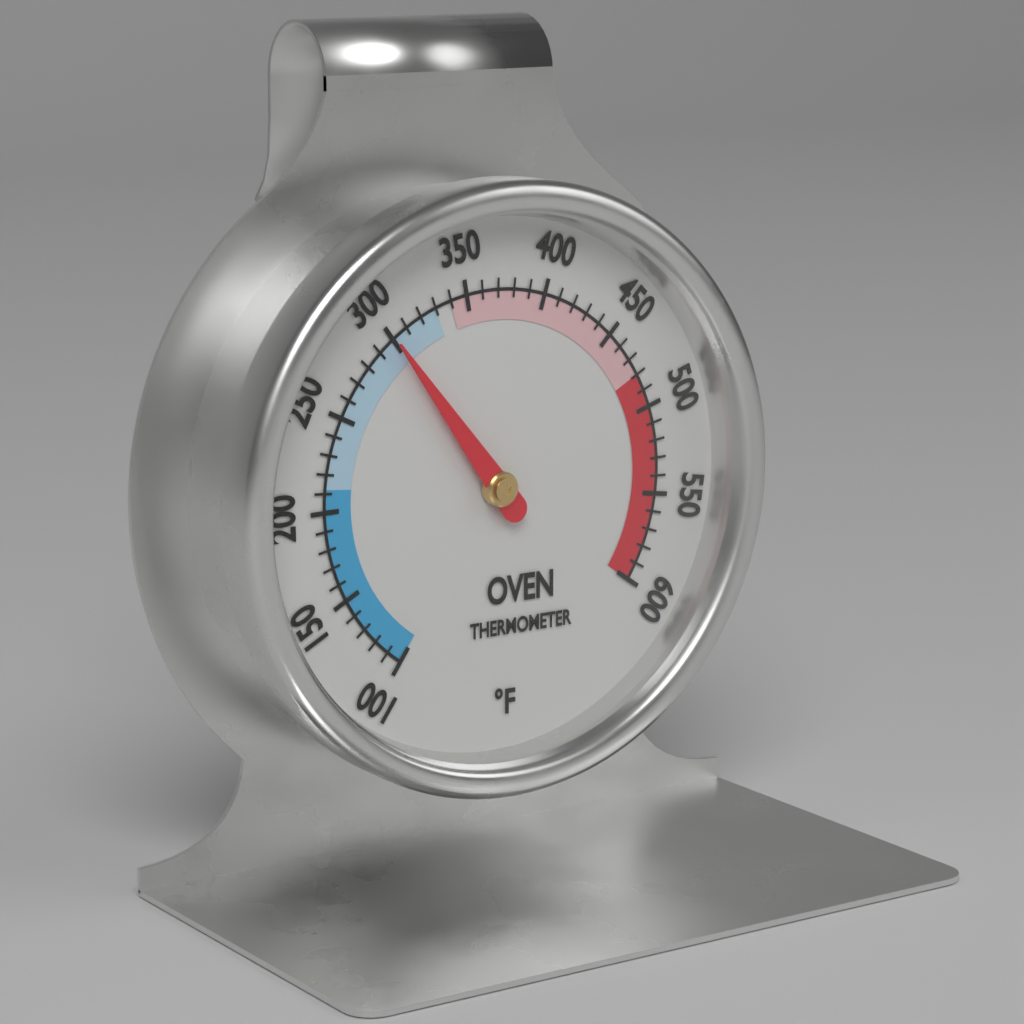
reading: 300 °F
